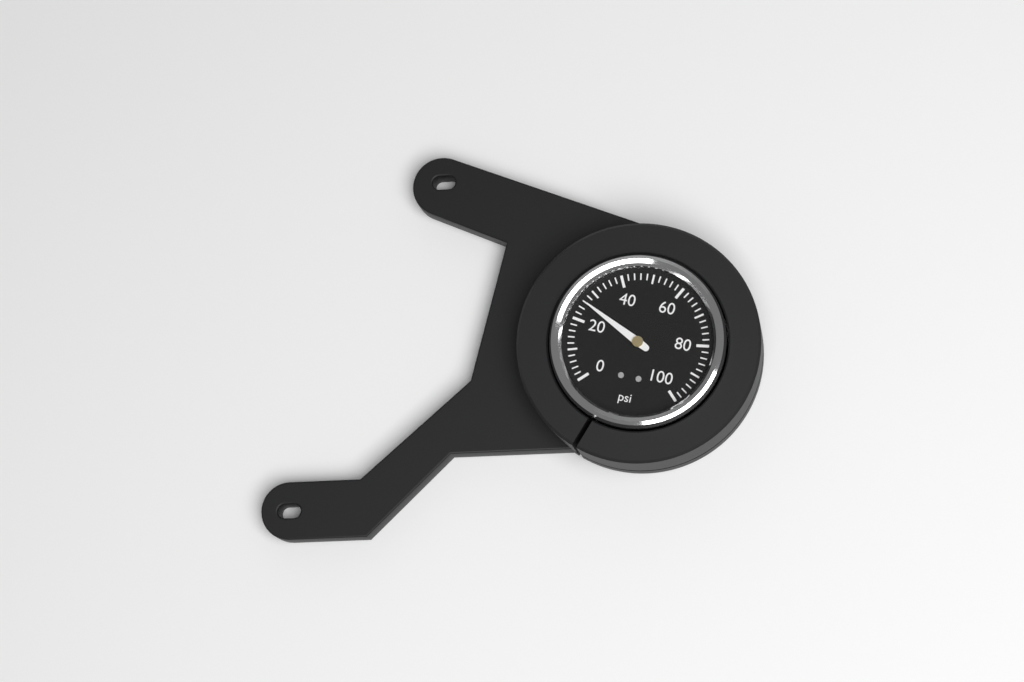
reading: 26 psi
